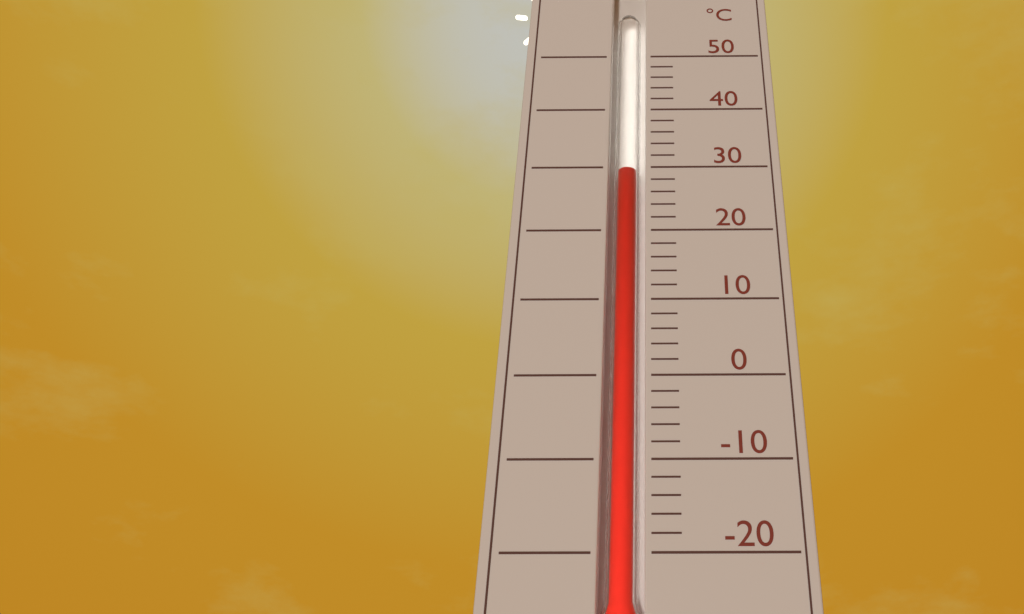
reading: 30 °C
